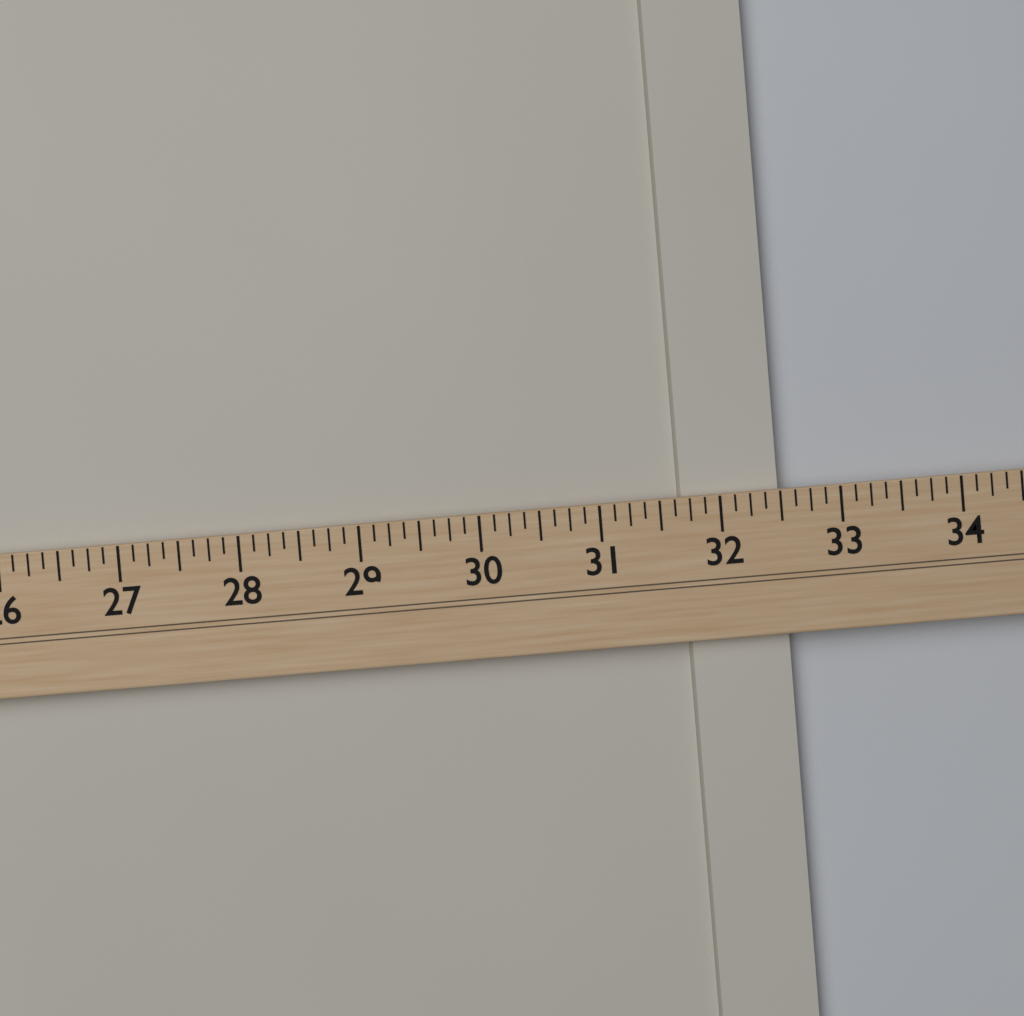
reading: 32.500 (no unit)
